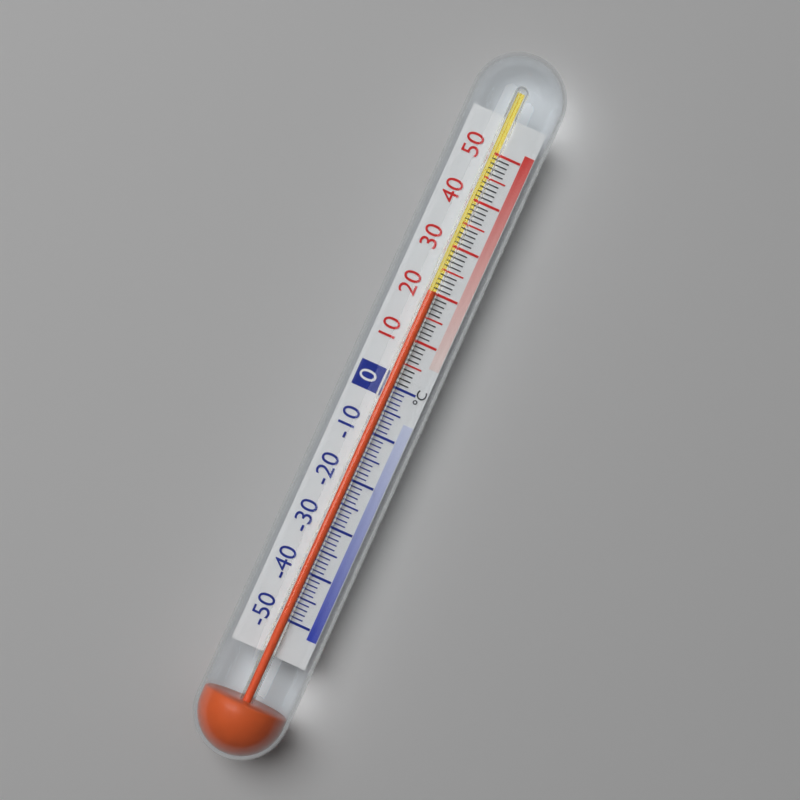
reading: 20 °C
